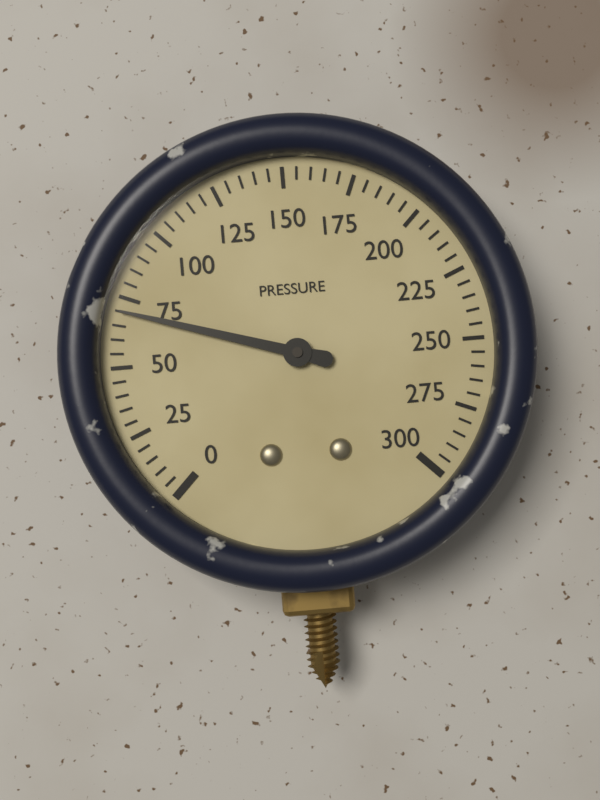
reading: 70 (no unit)
